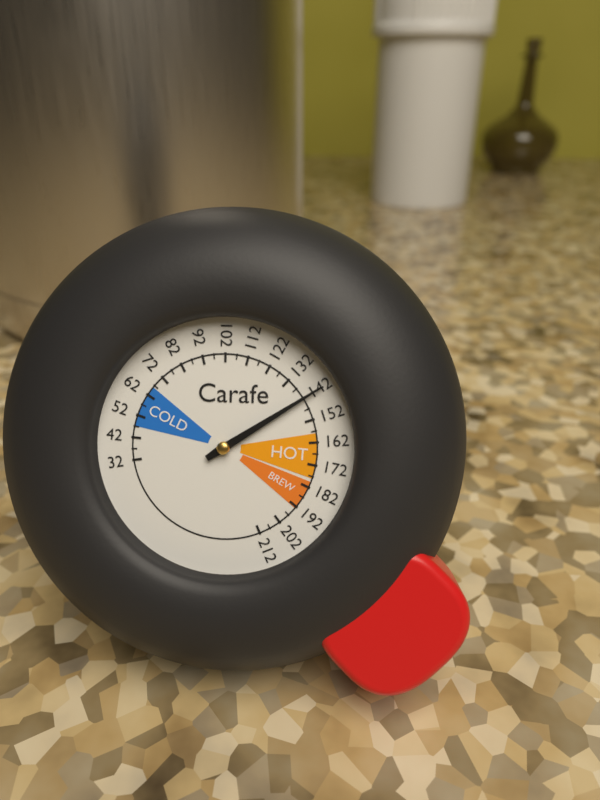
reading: 142 (no unit)
